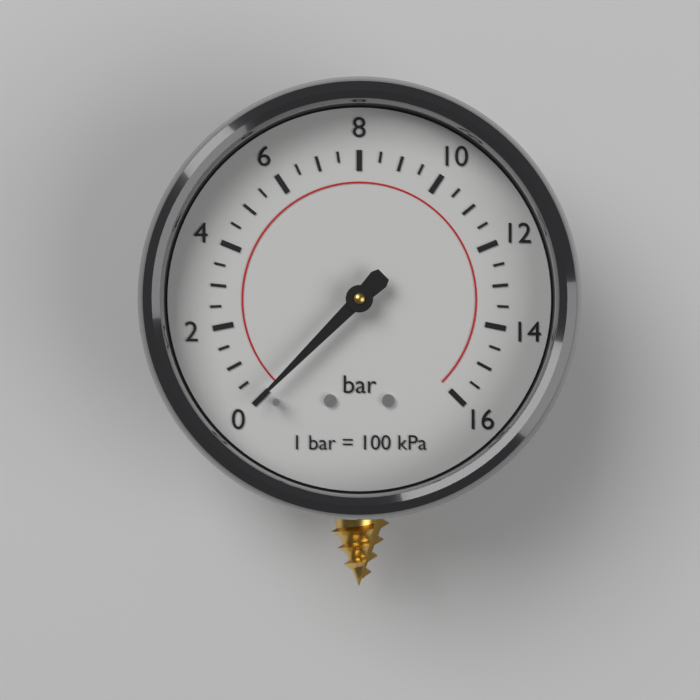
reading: 0.0 bar
